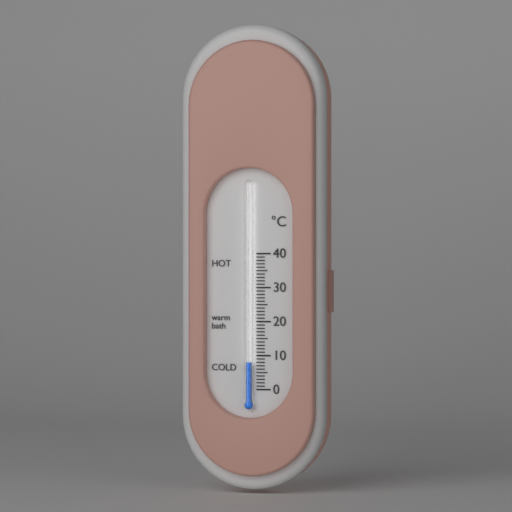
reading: 8 °C
